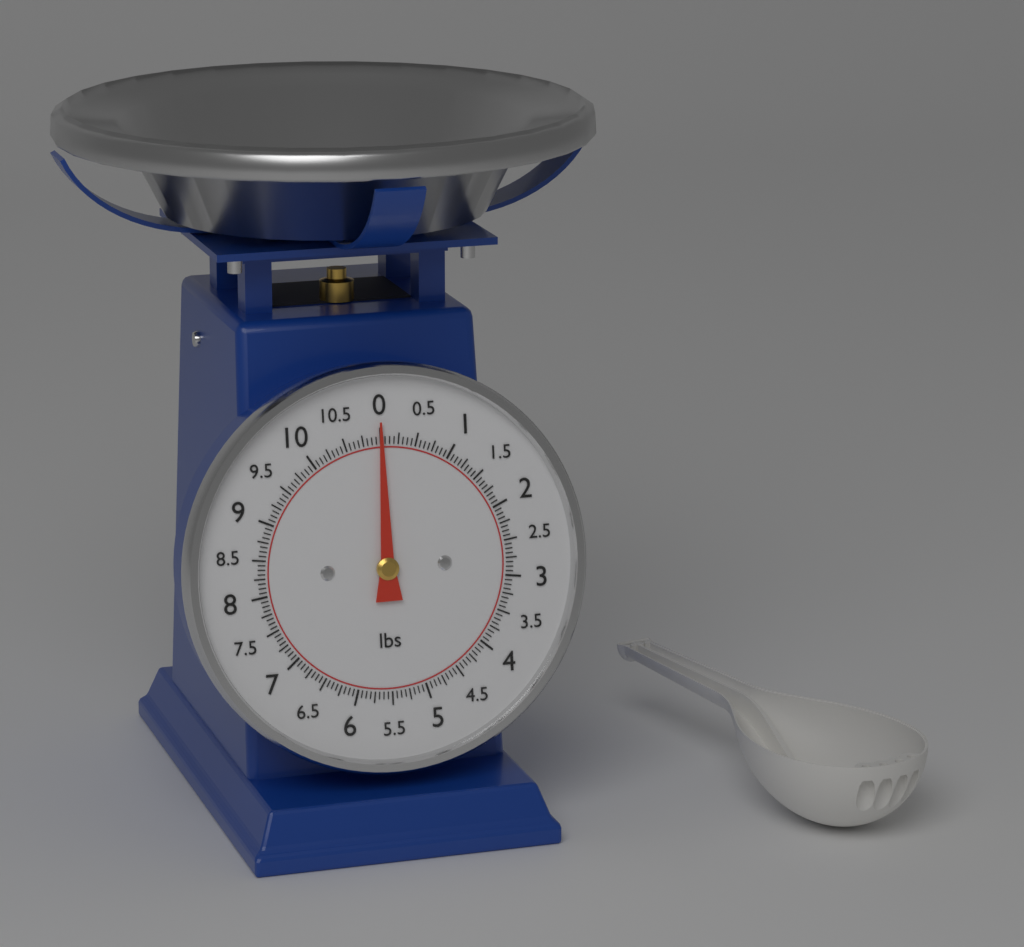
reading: 0.0000 lbs
